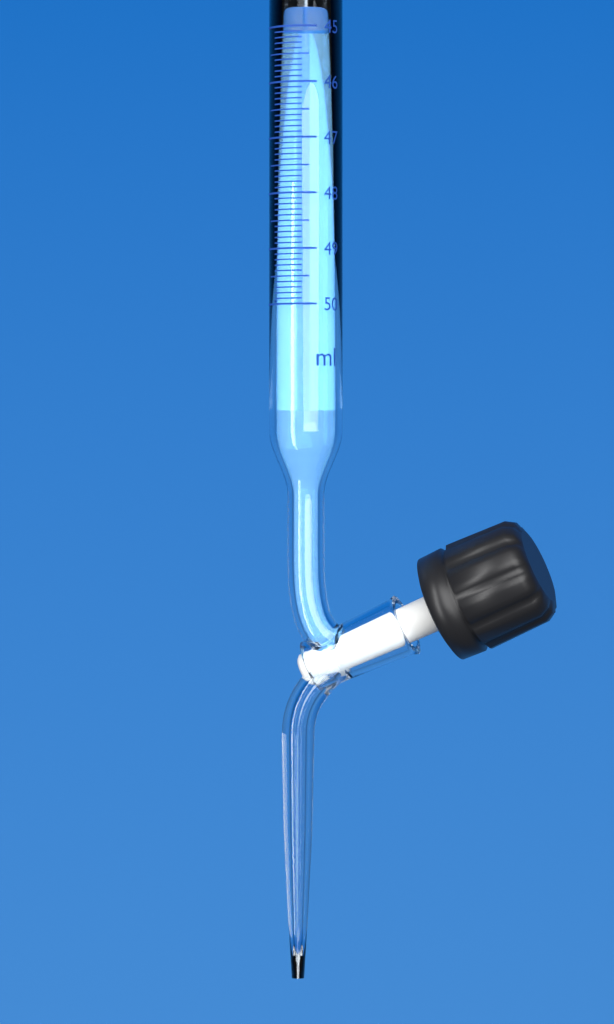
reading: 45.1 ml
